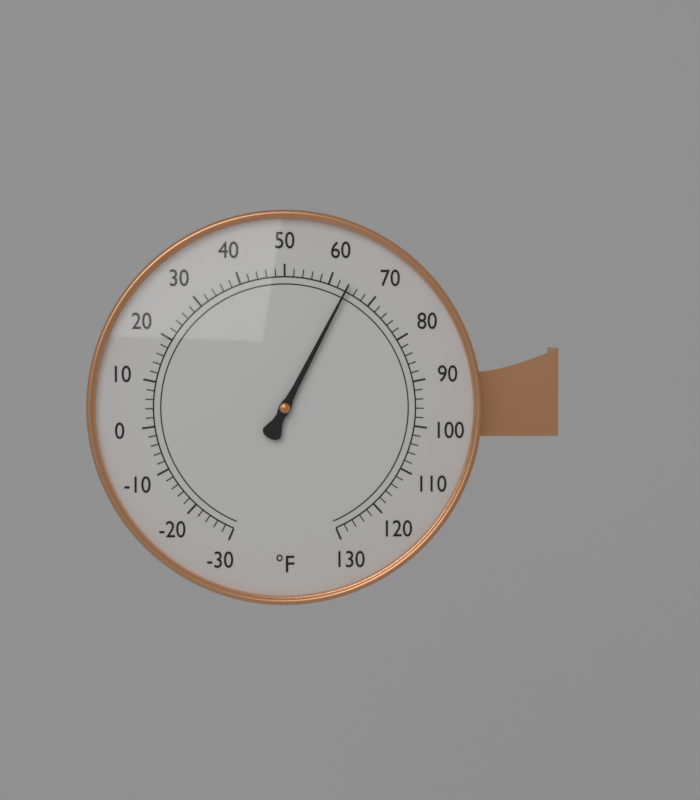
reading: 64 °F
